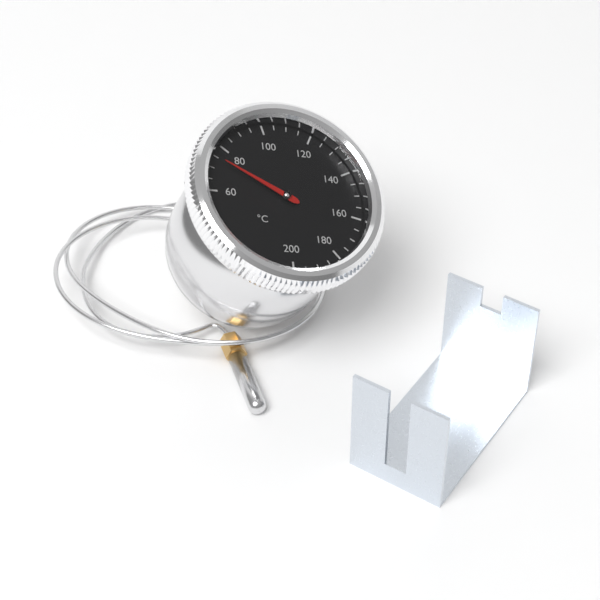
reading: 75 °C
